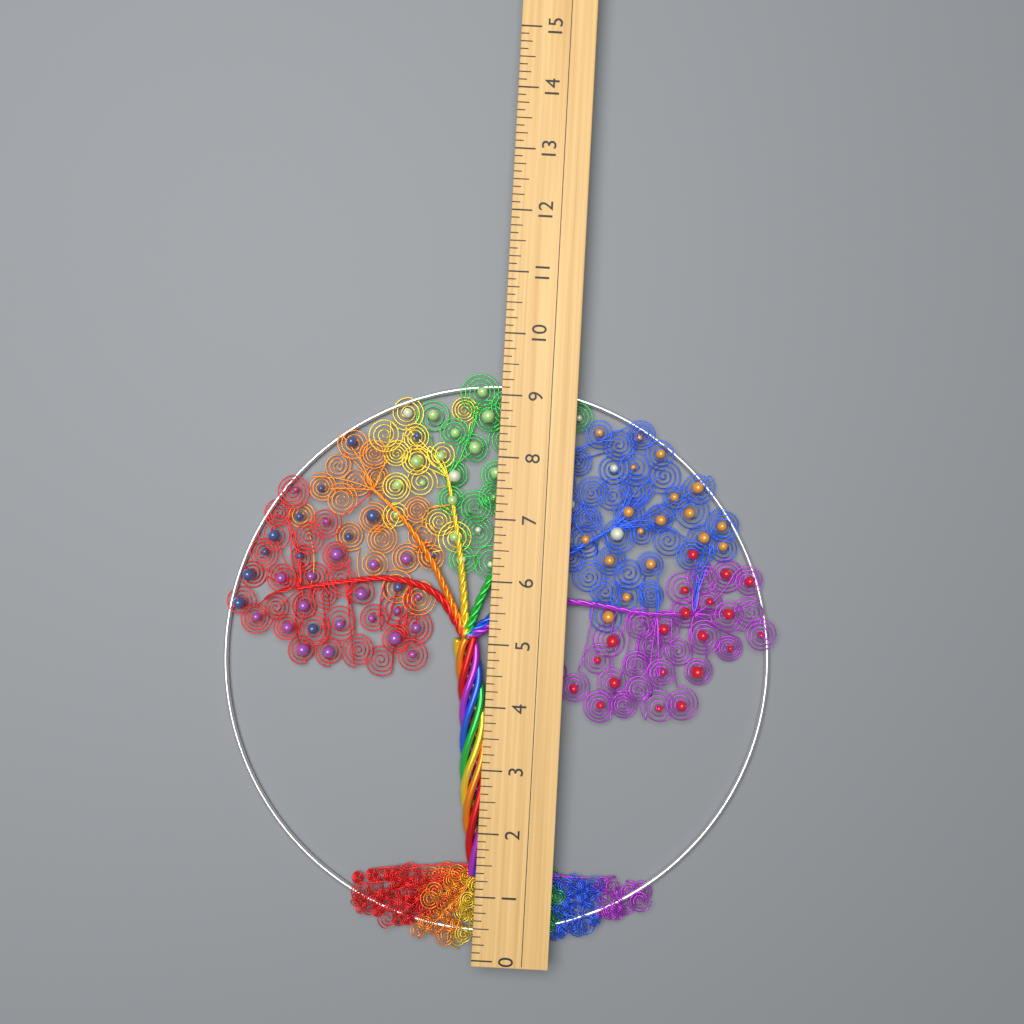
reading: 9.375 (no unit)
